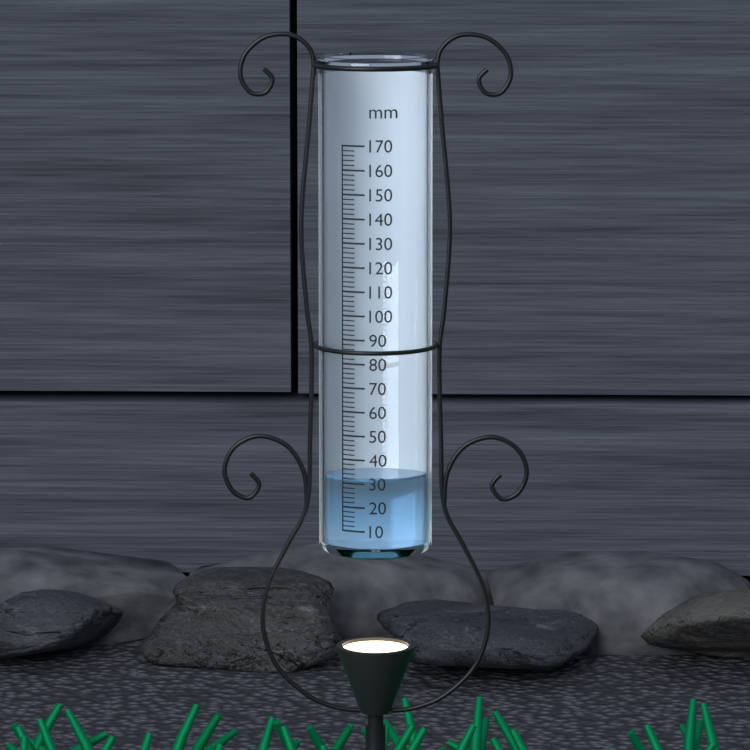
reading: 32 mm
